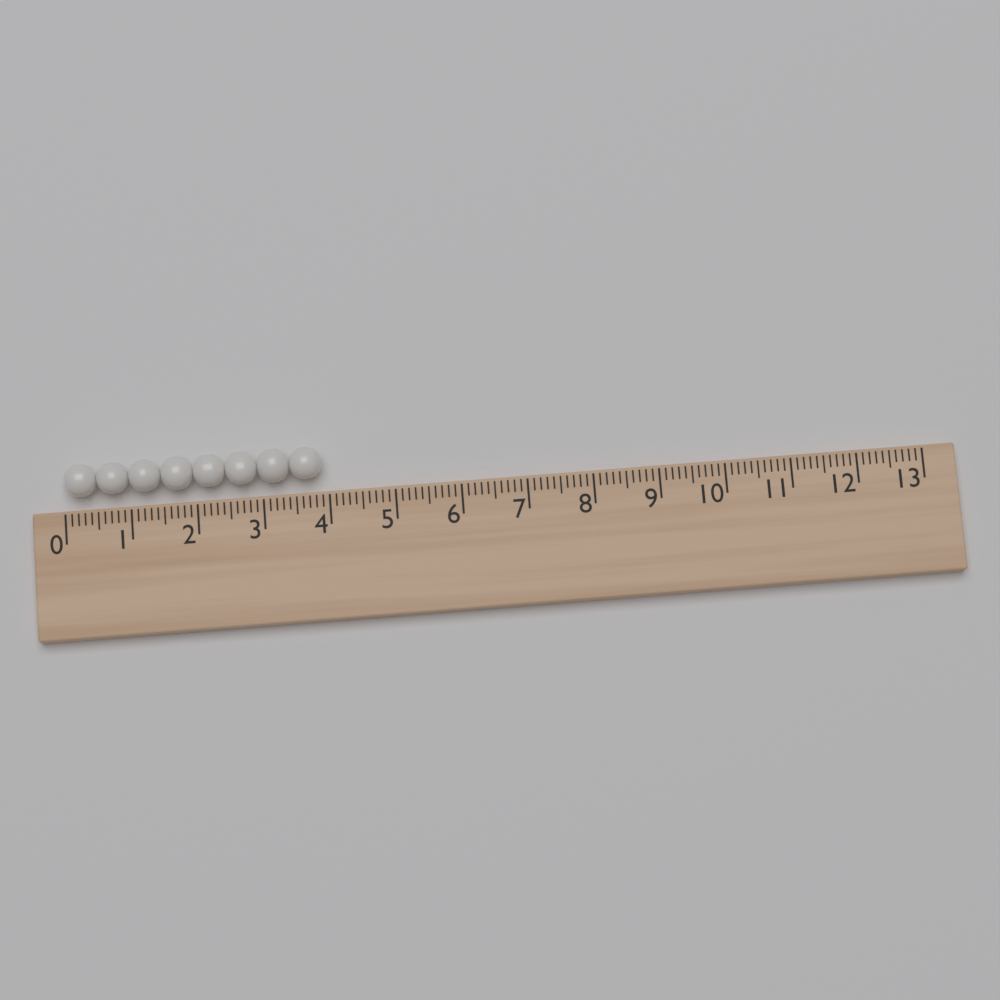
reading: 3.9 (no unit)
